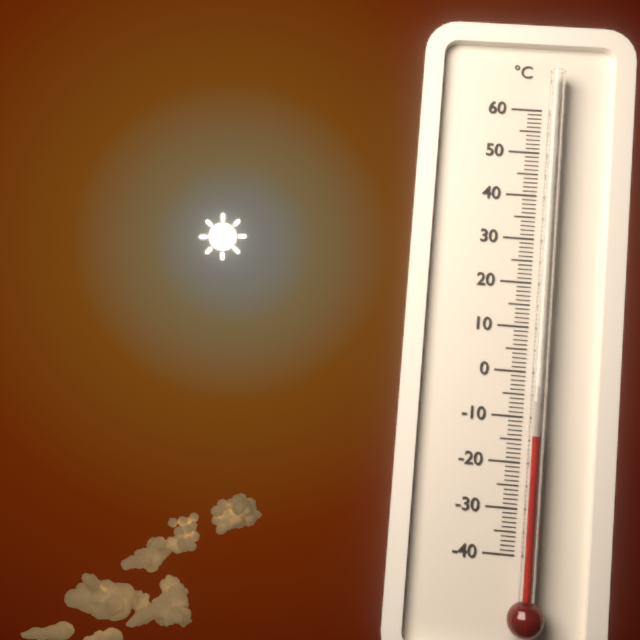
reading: -14 °C
